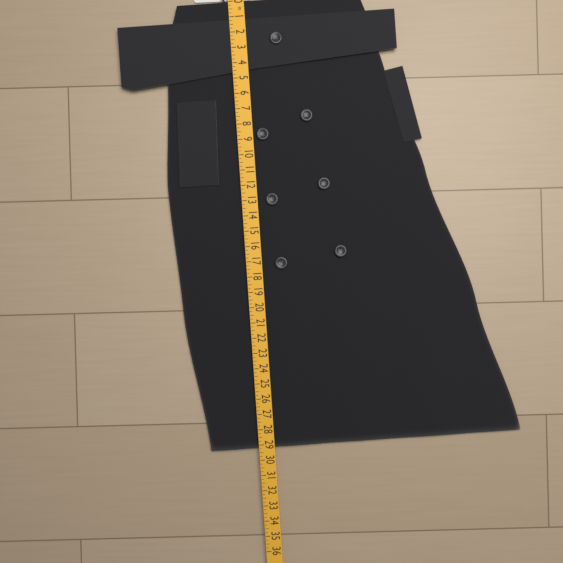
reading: 29.25 in
